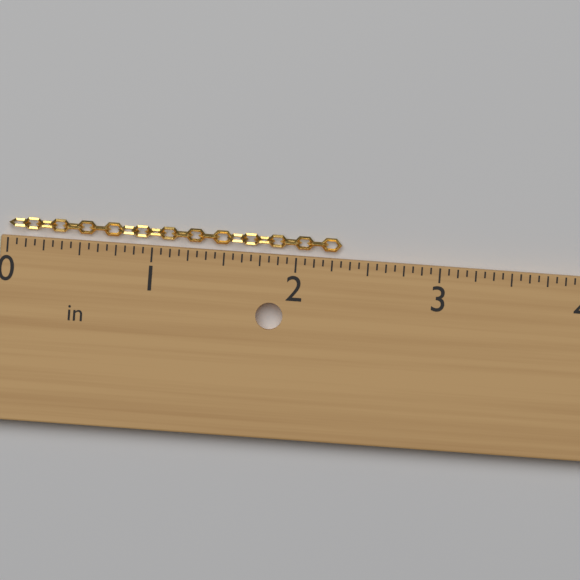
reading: 2.3125 in
